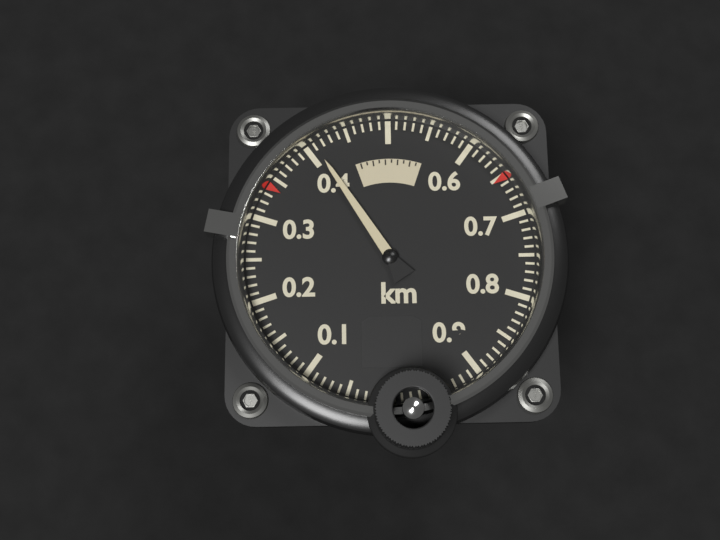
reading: 0.41 km
